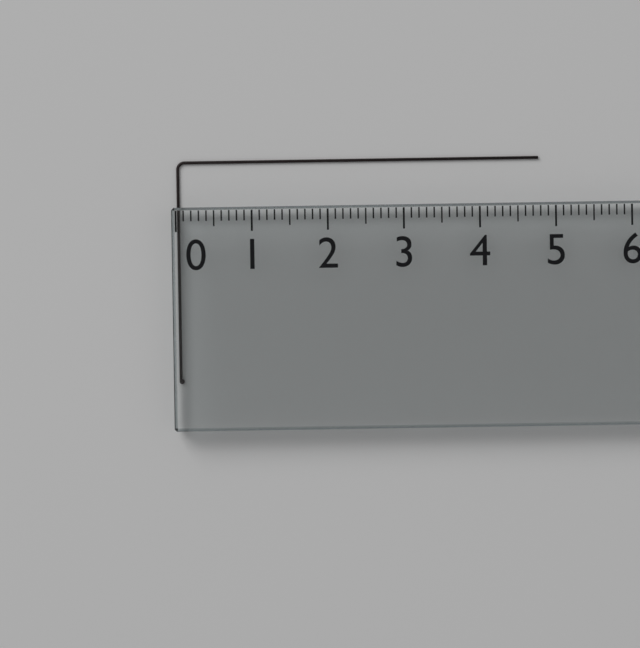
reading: 4.8 (no unit)
